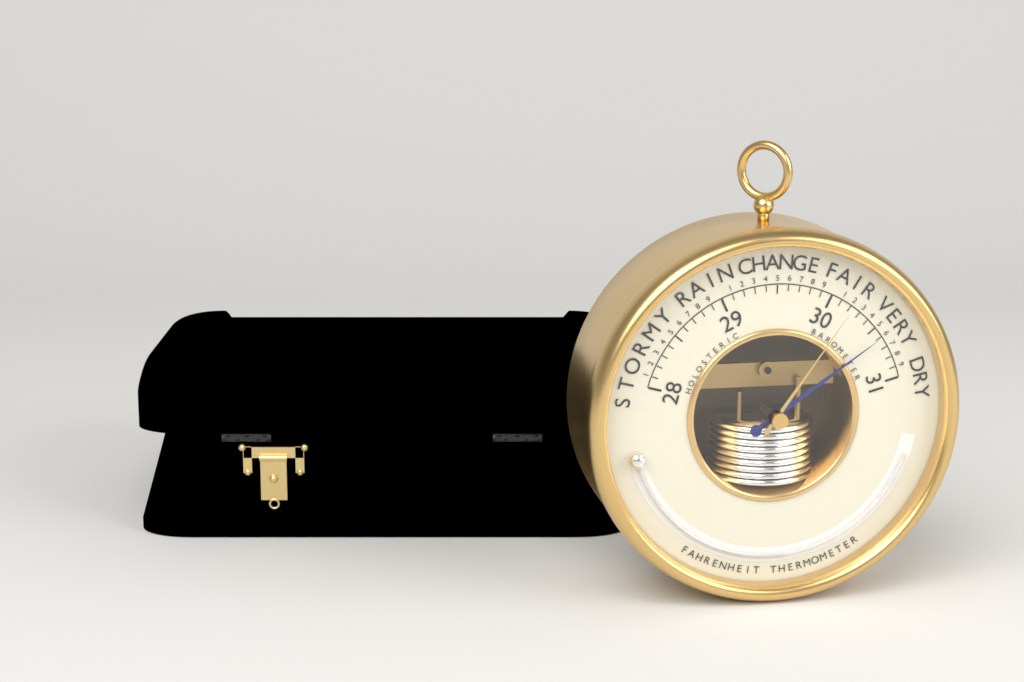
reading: 30.6 inHg
